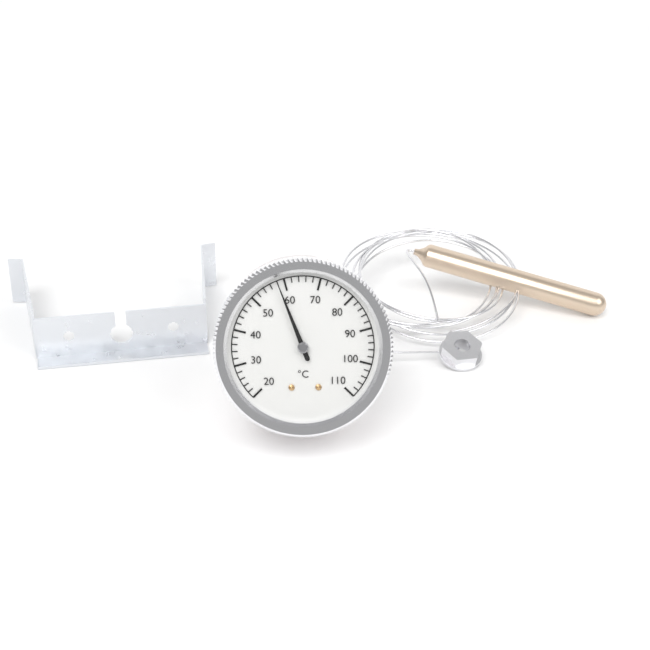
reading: 58 °C
